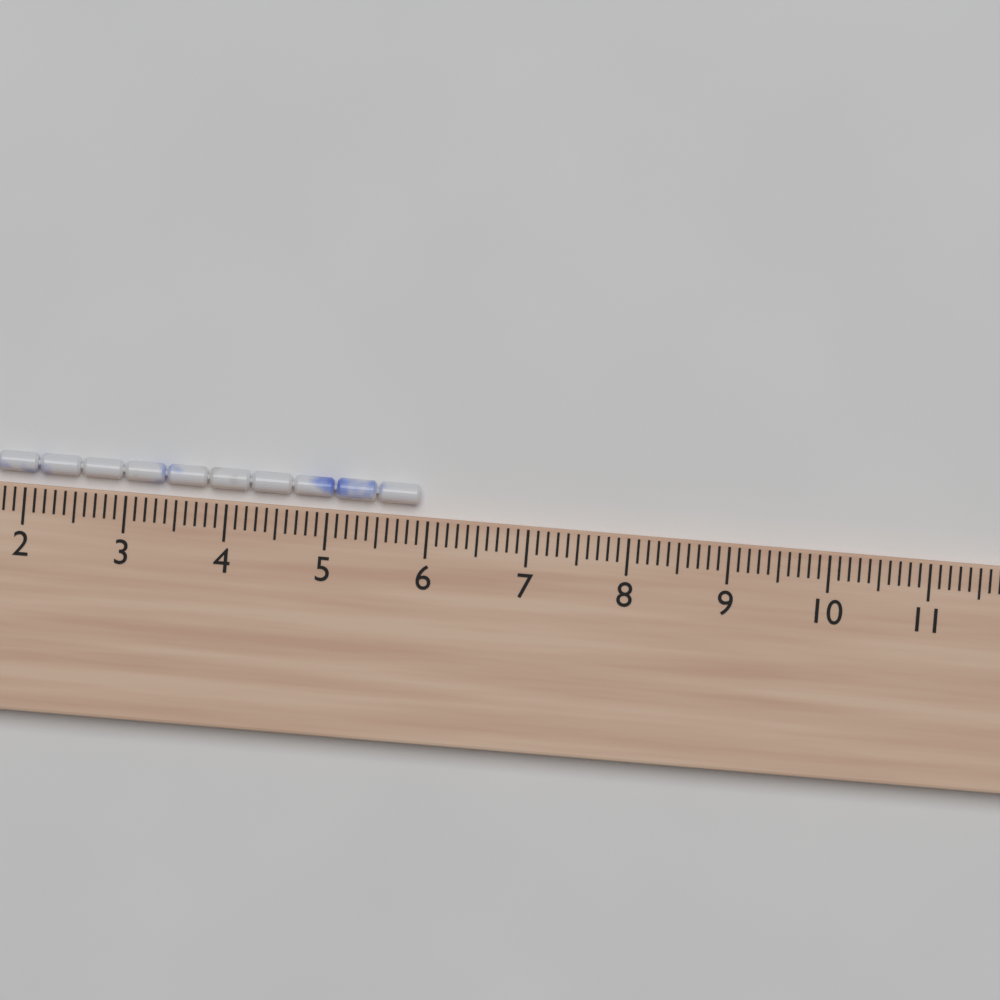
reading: 5.9 cm
